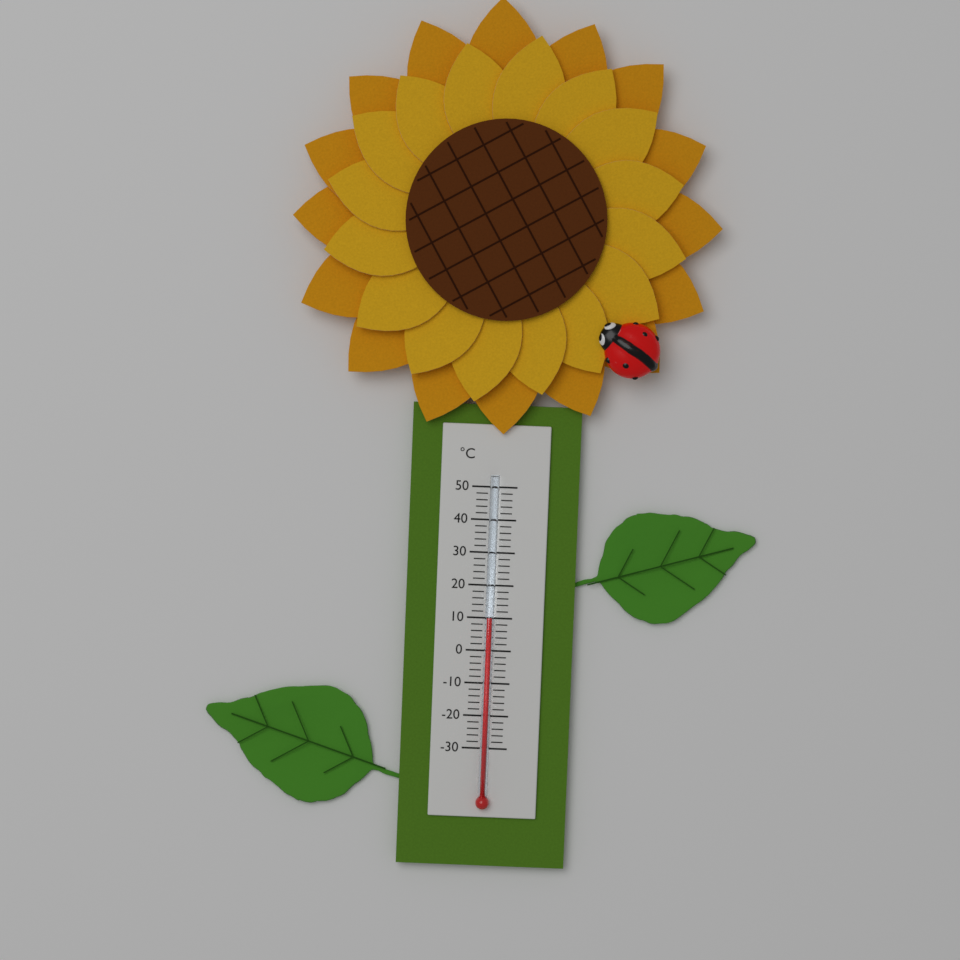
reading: 10 °C
